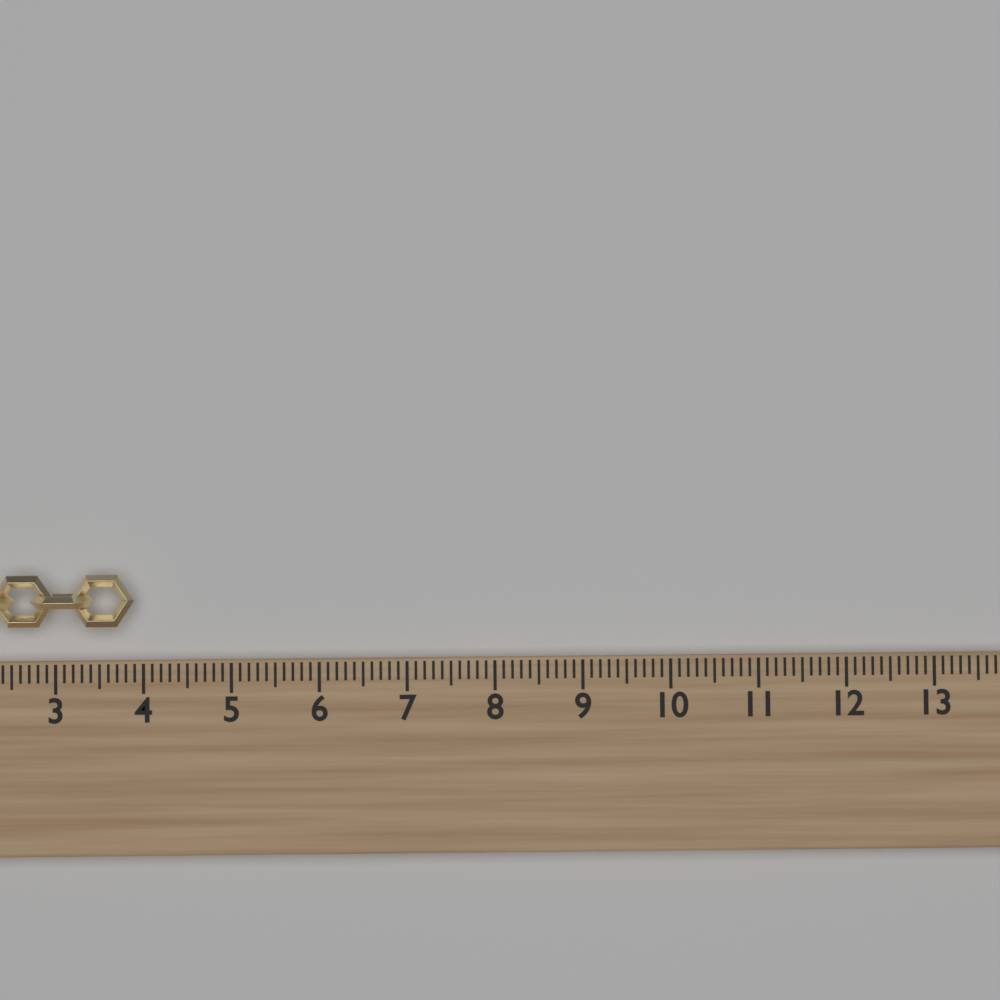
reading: 3.9 (no unit)
